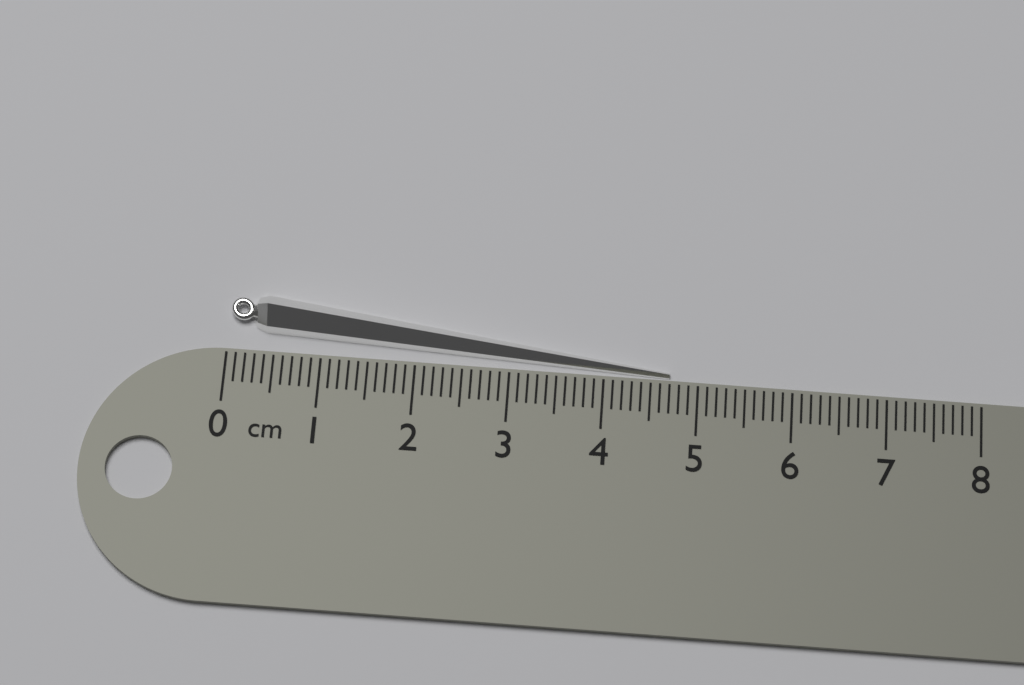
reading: 4.7 cm
